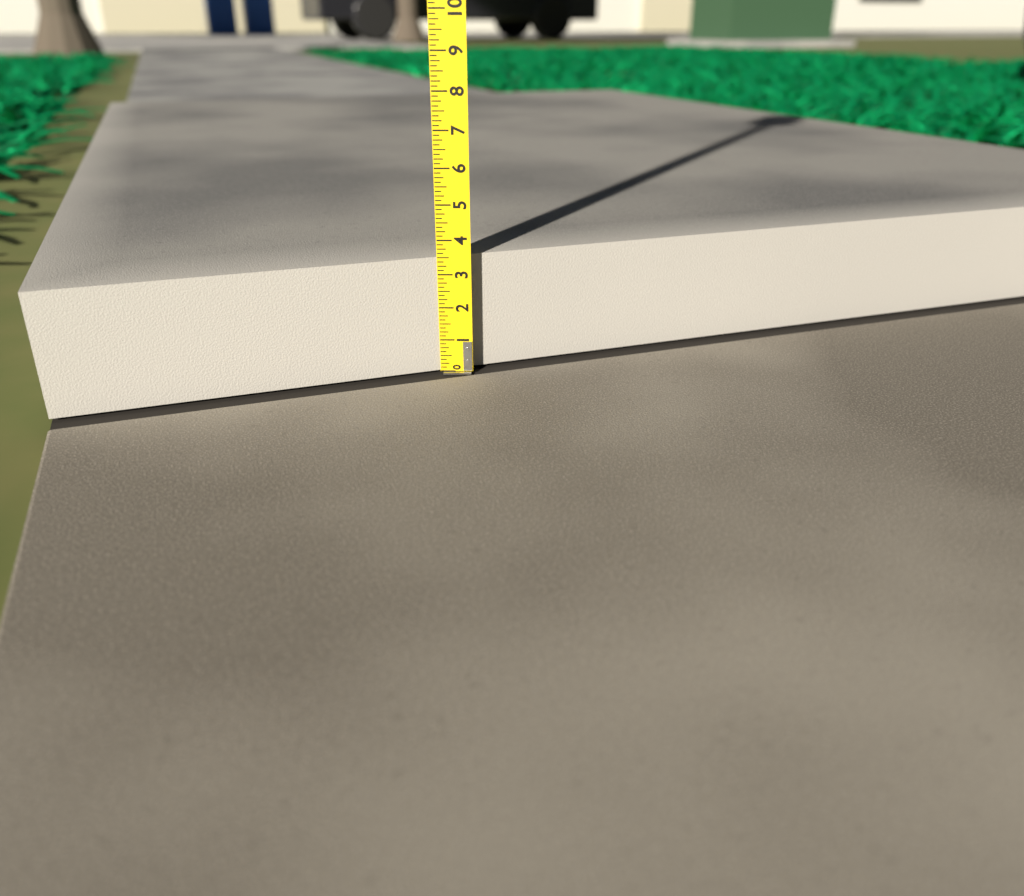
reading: 3.500 (no unit)
